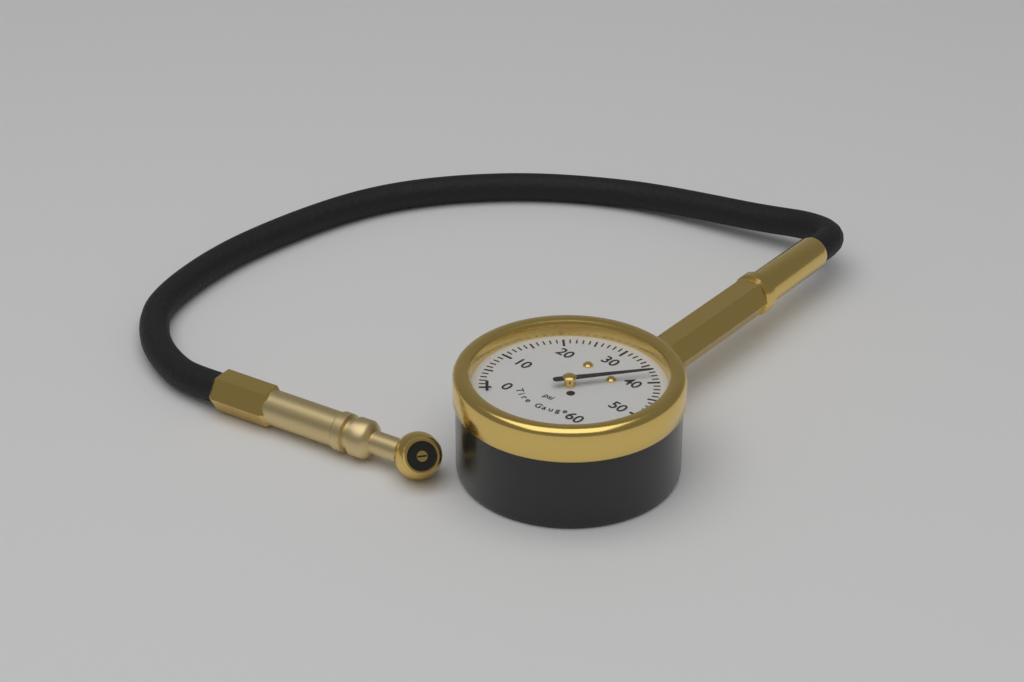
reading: 38 psi
